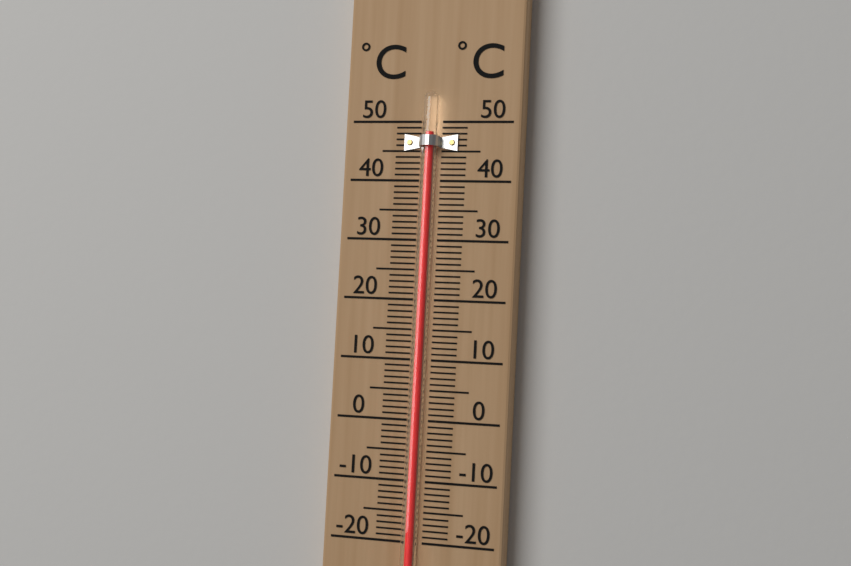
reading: 48 °C
